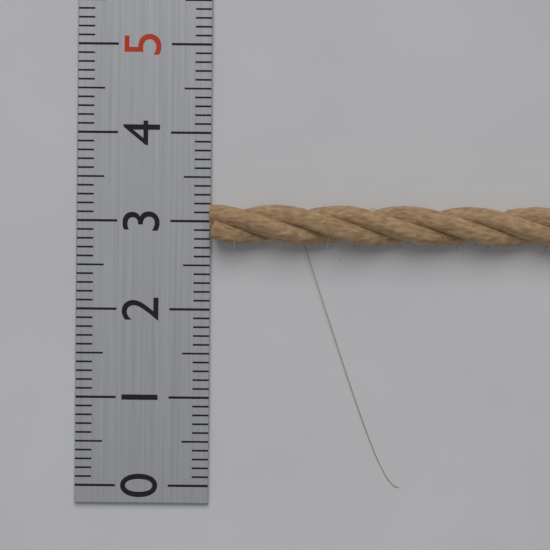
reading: 3.2 (no unit)
